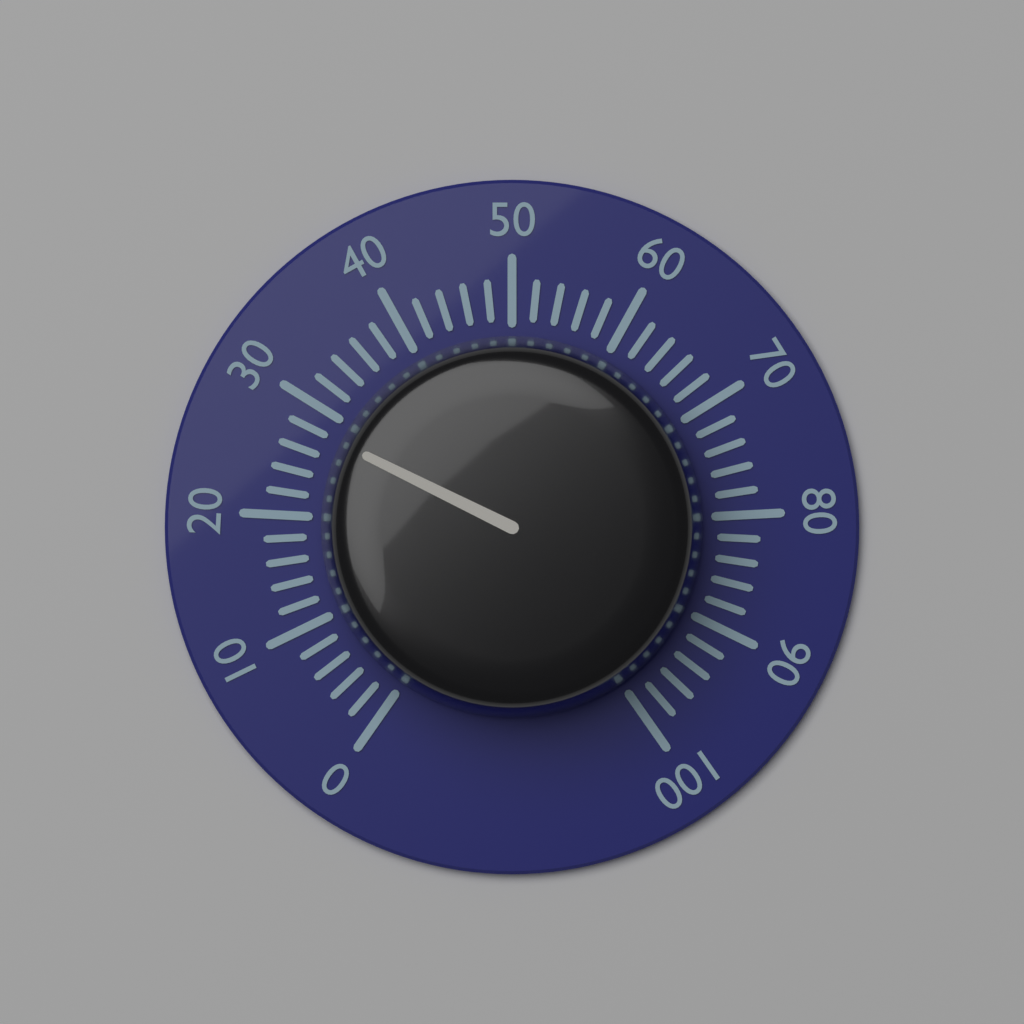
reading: 28 (no unit)
